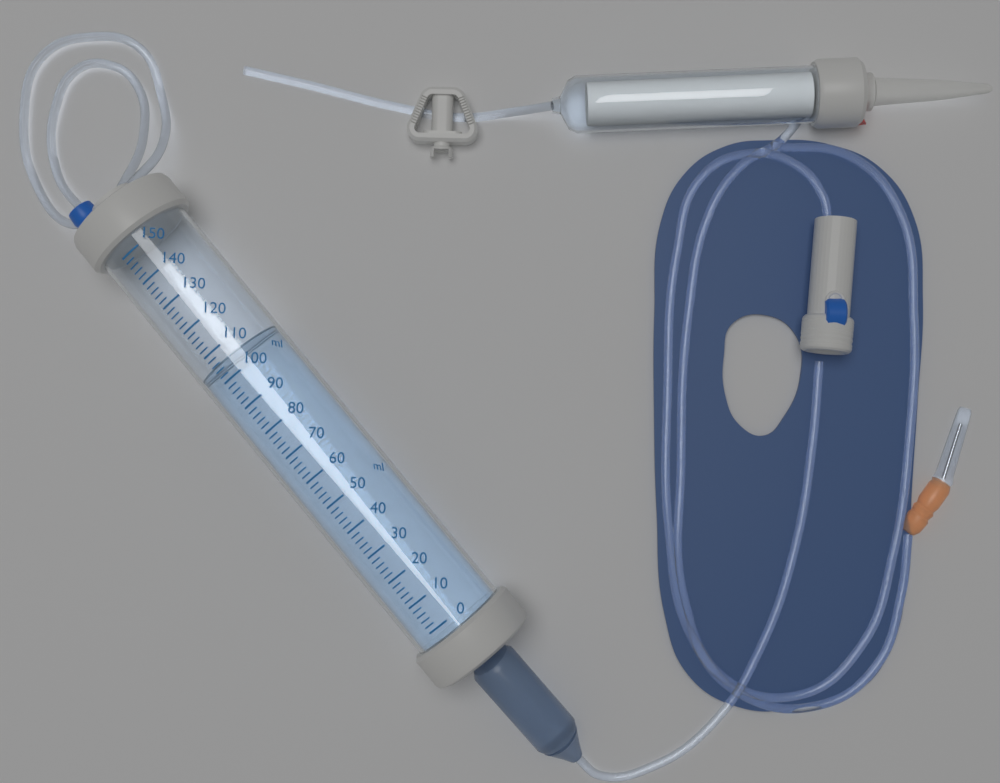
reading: 106 ml
